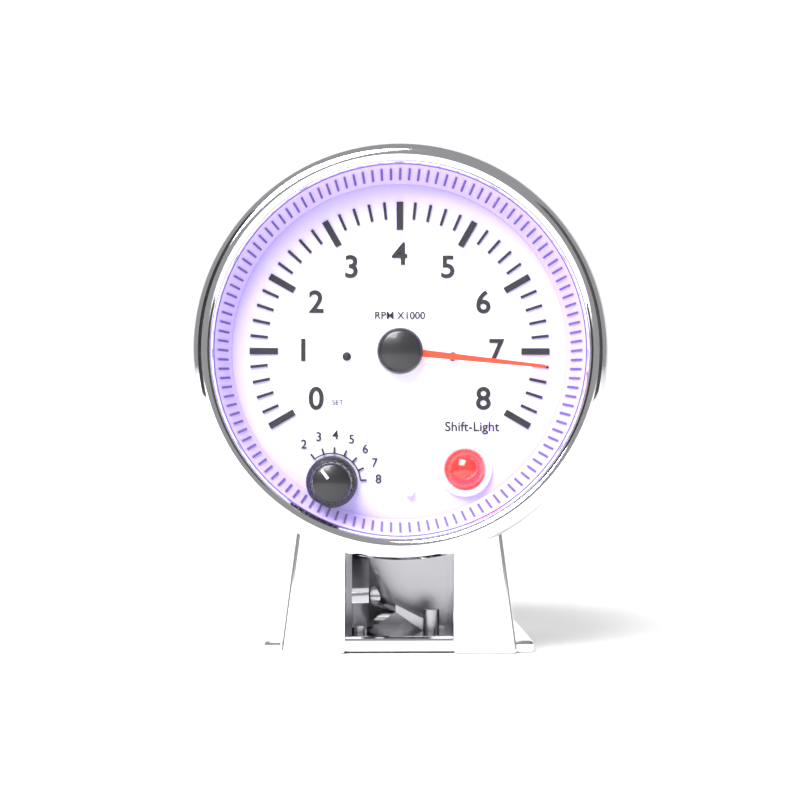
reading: 7.2 RPM x1000
